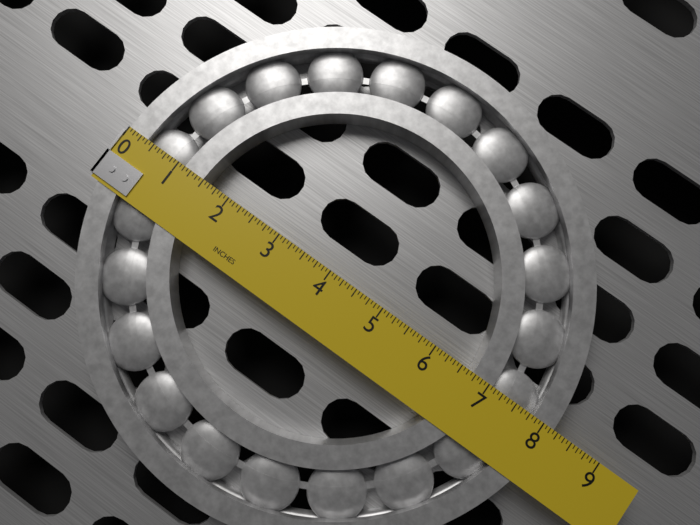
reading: 8.1875 in
